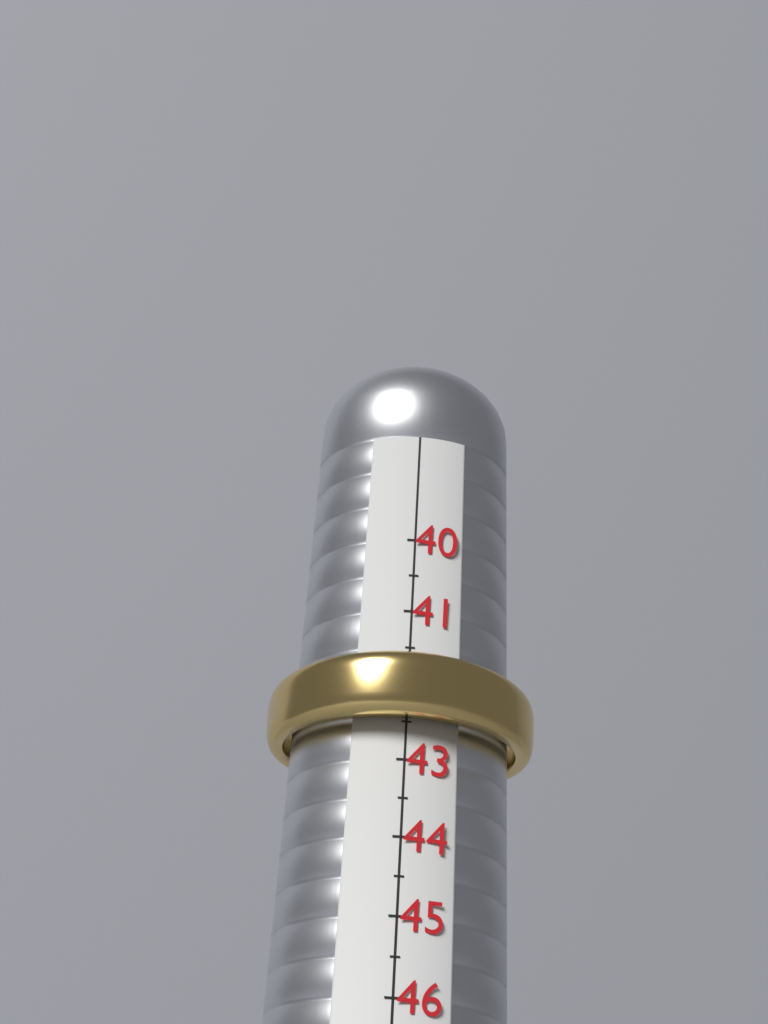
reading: 42.5 (no unit)
